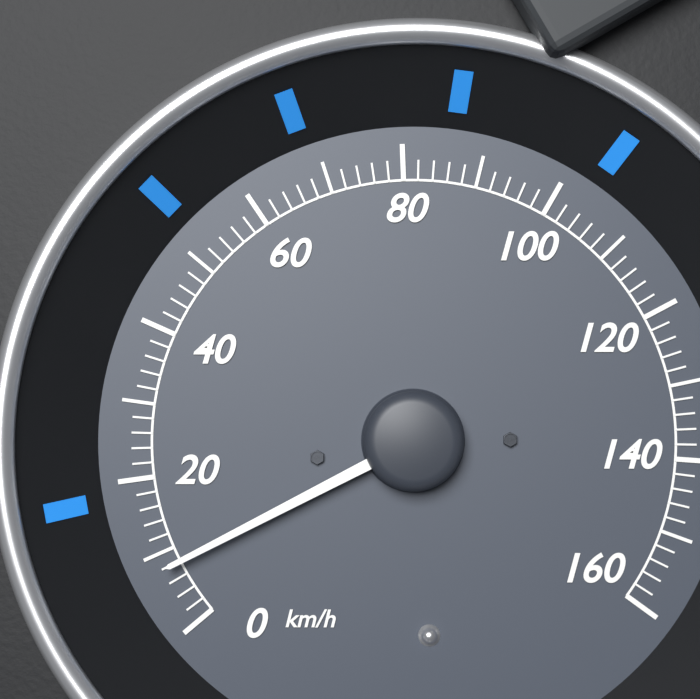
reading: 8 km/h
